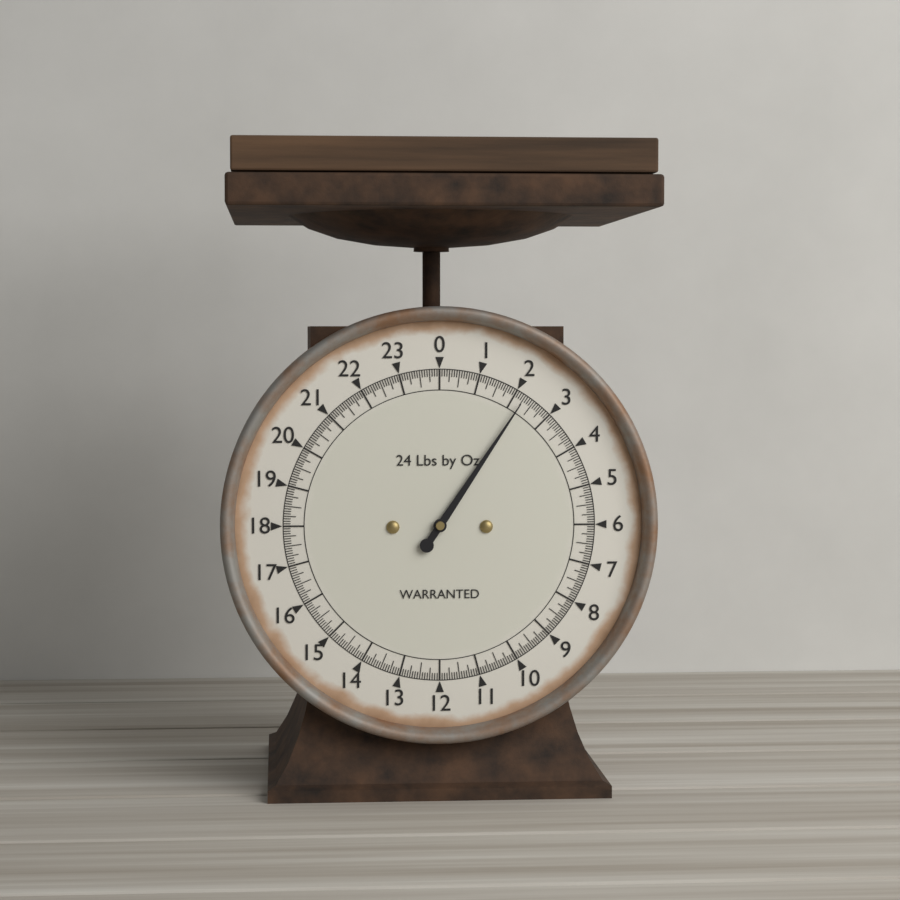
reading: 2.2500 lb
